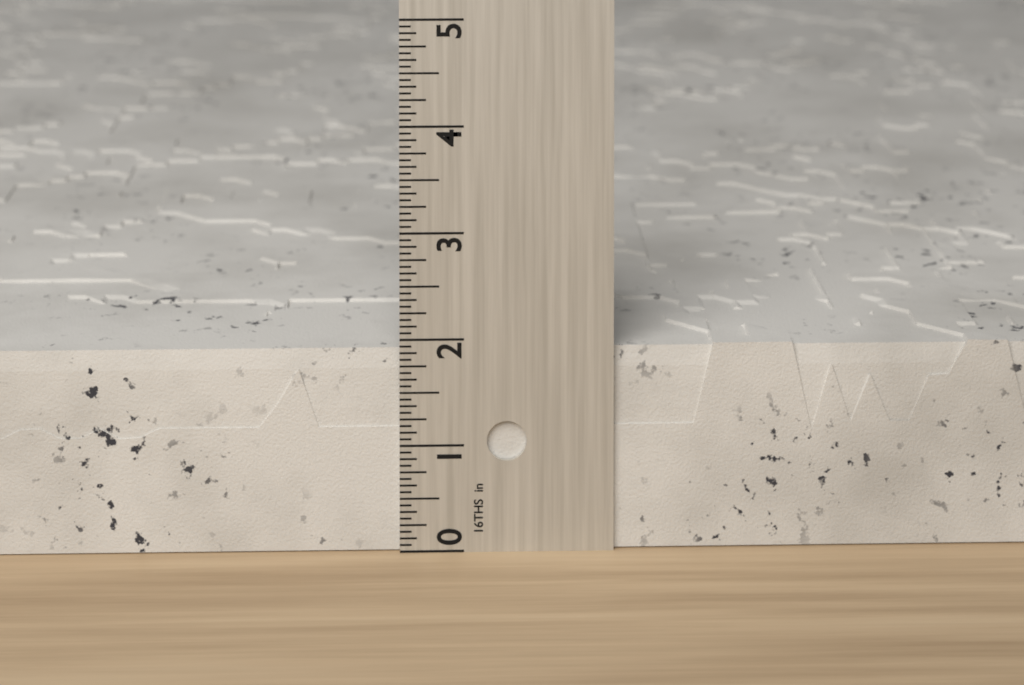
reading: 1.9375 in
